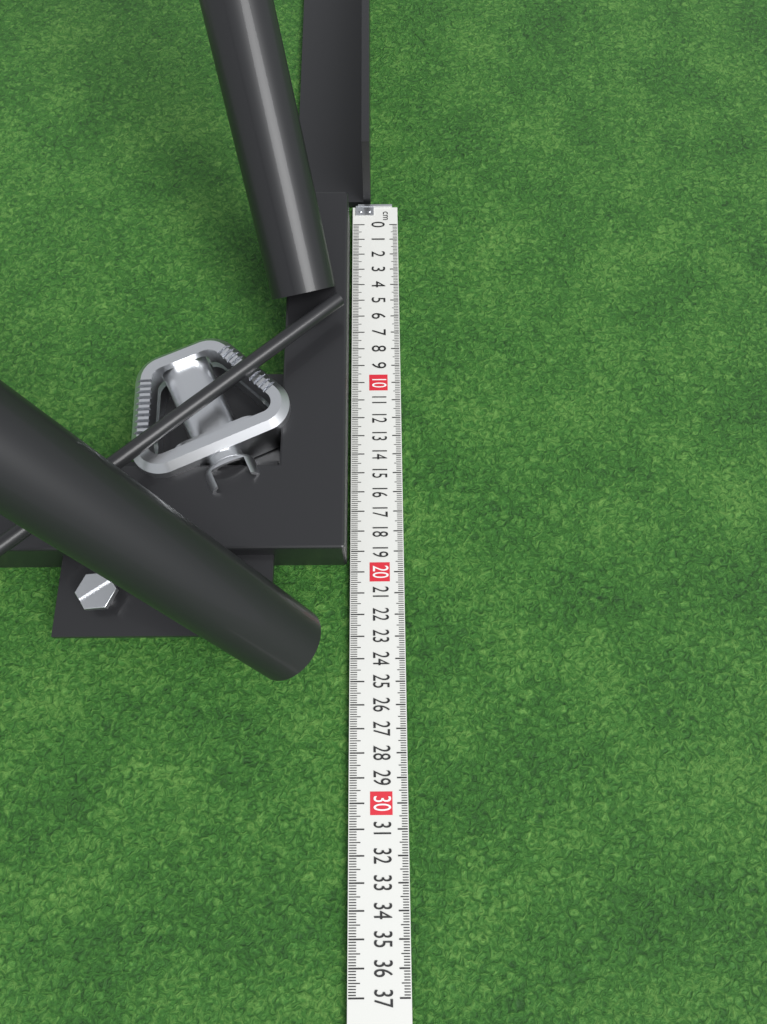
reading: 19.6 cm
